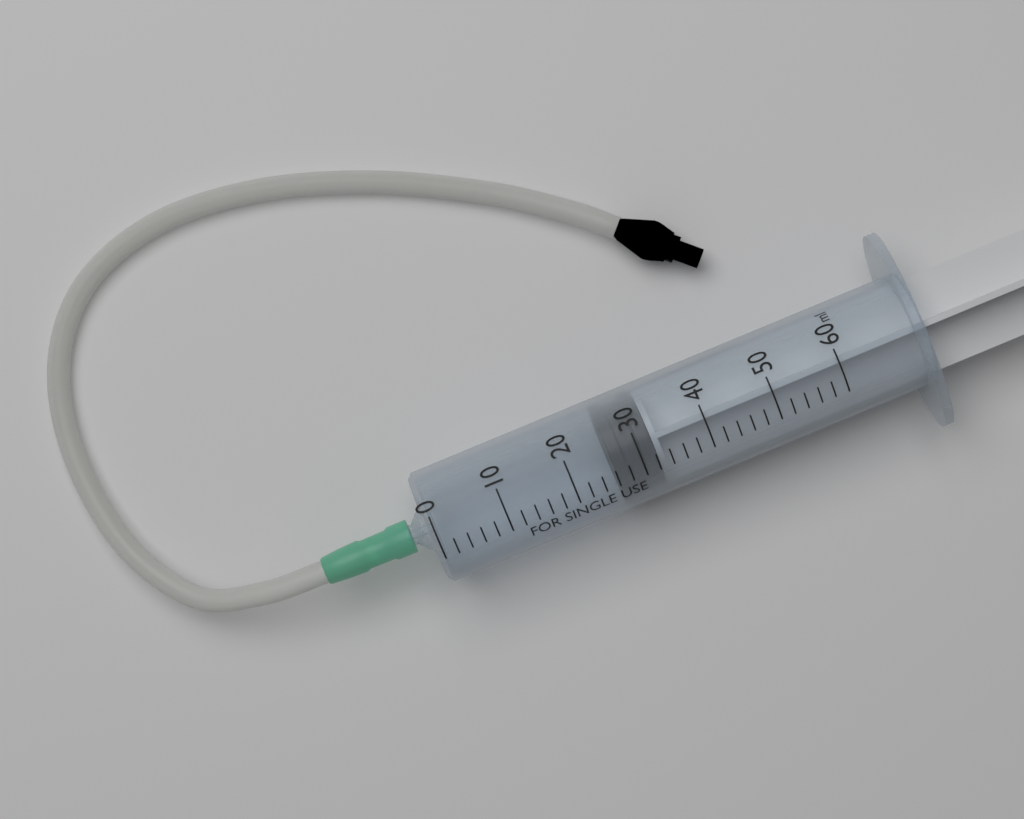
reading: 26 ml
